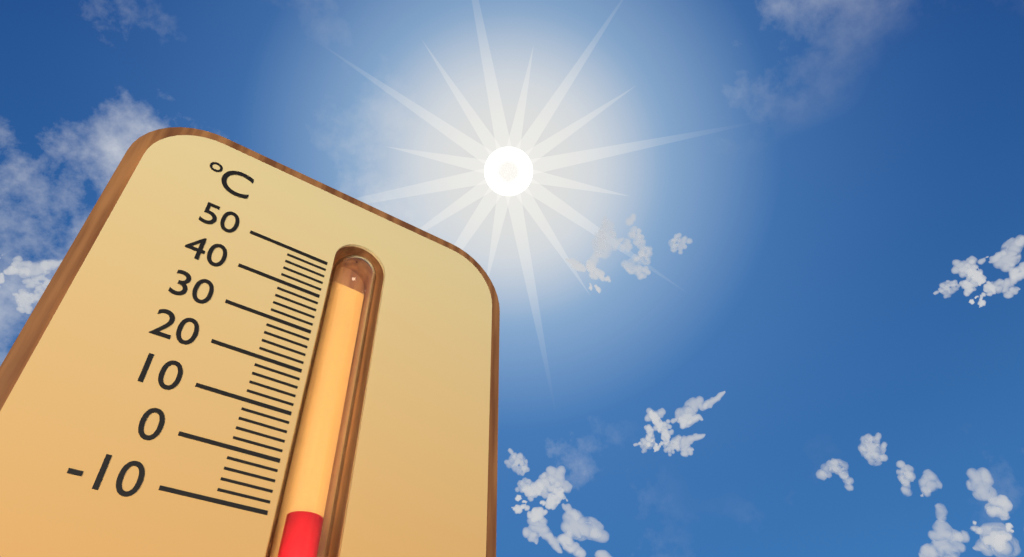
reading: -8 °C
